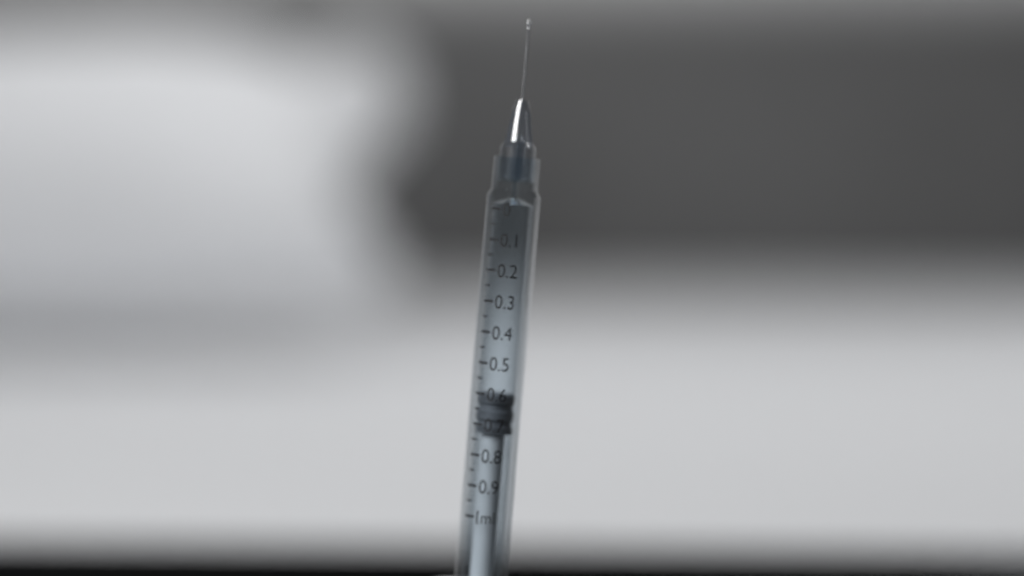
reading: 0.60 ml
